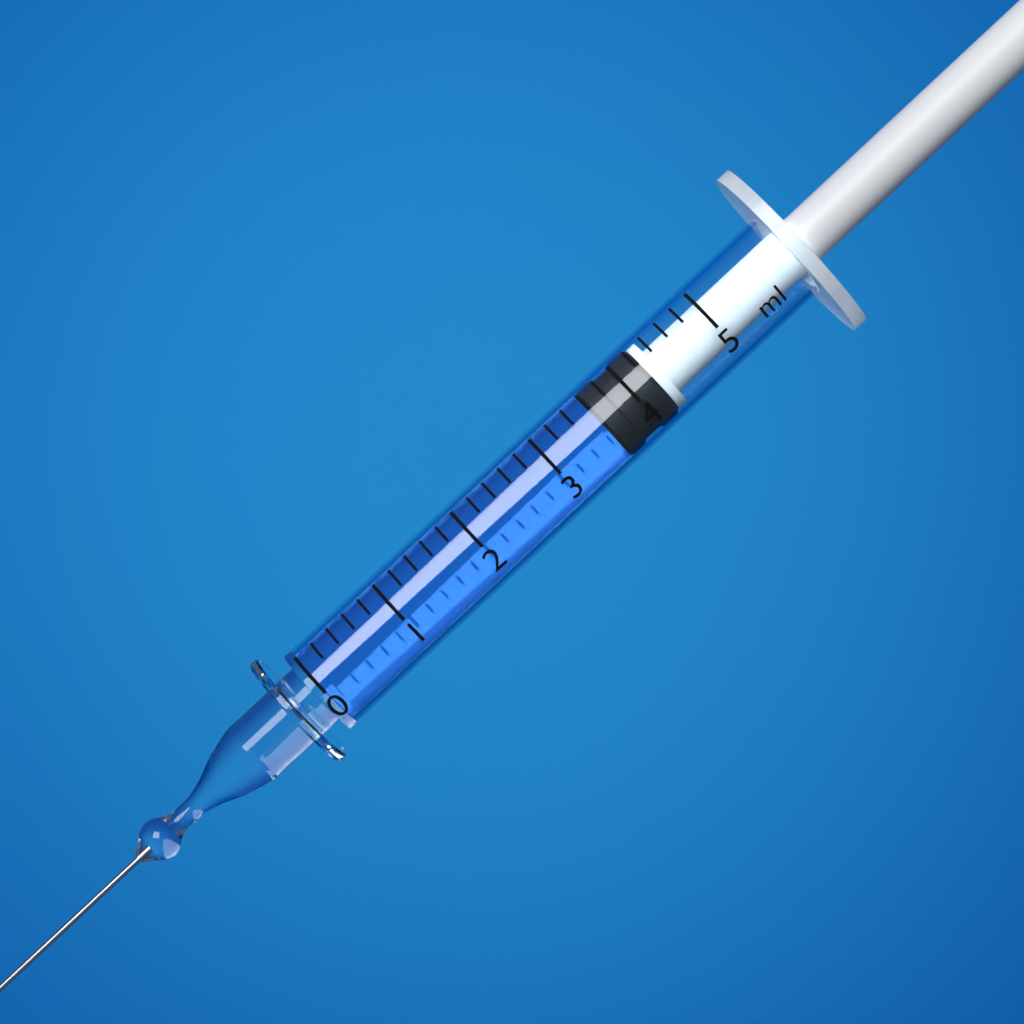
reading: 3.6 ml
